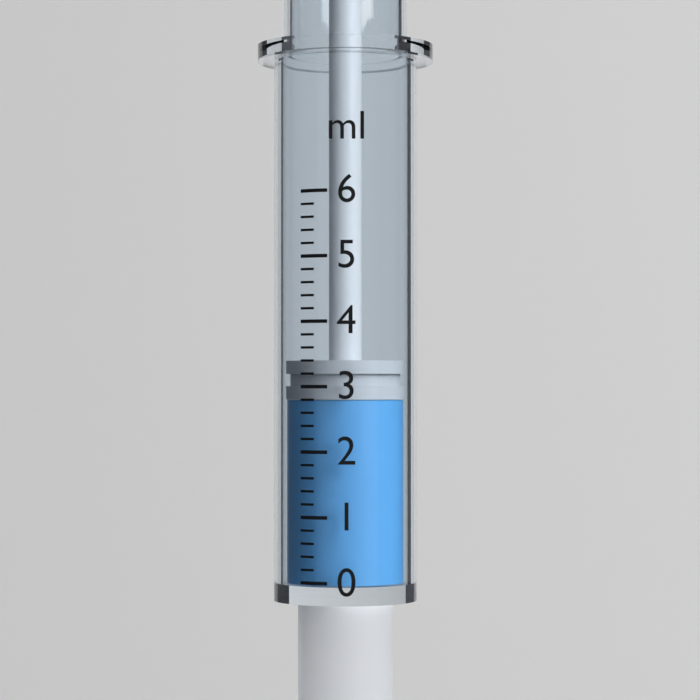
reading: 2.8 ml
